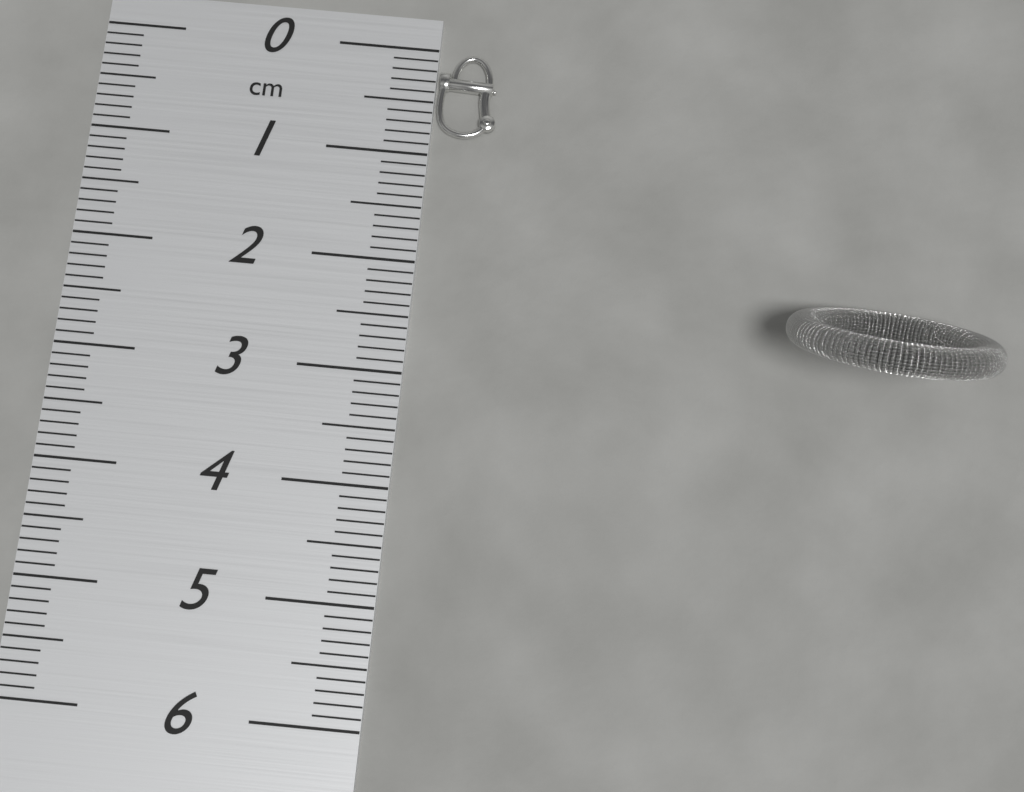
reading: 0.8 cm
